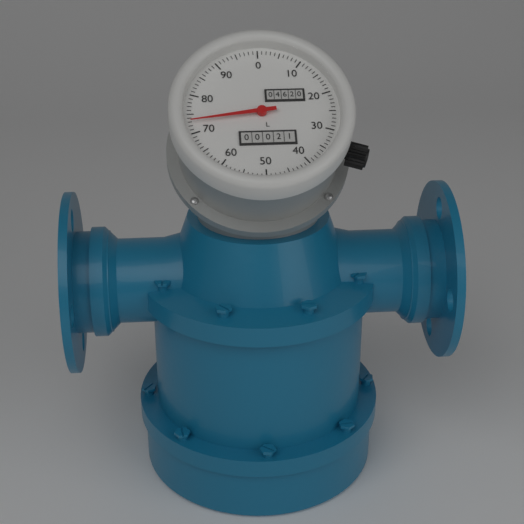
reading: 73 L
